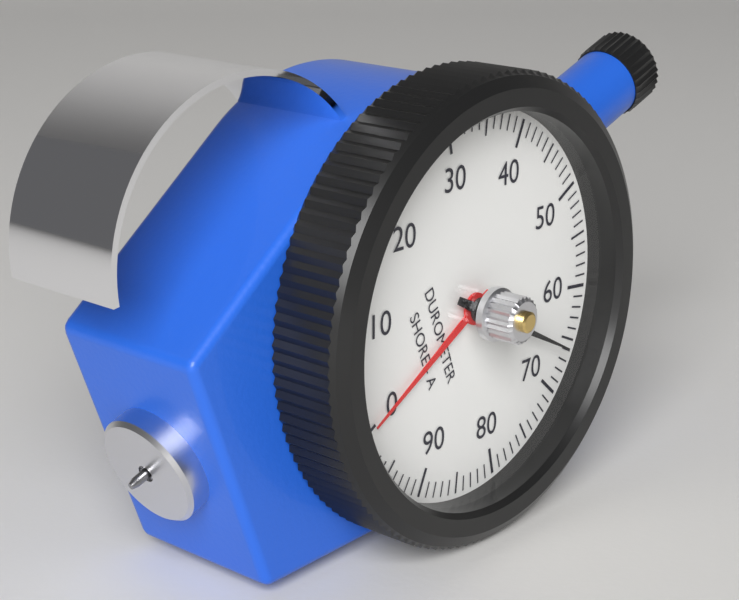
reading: 66 Shore A
